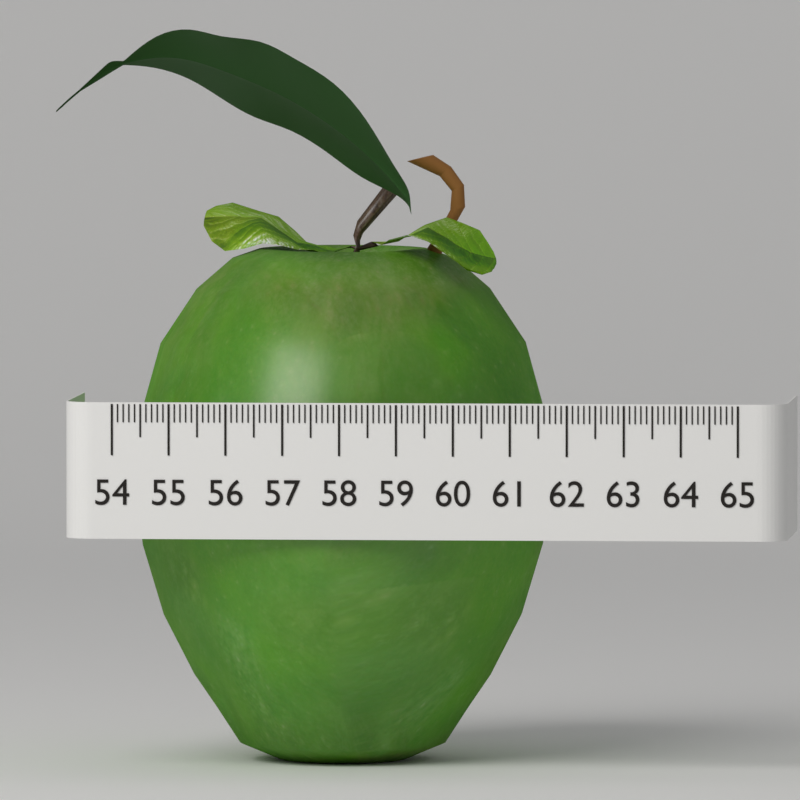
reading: 61.4 (no unit)
